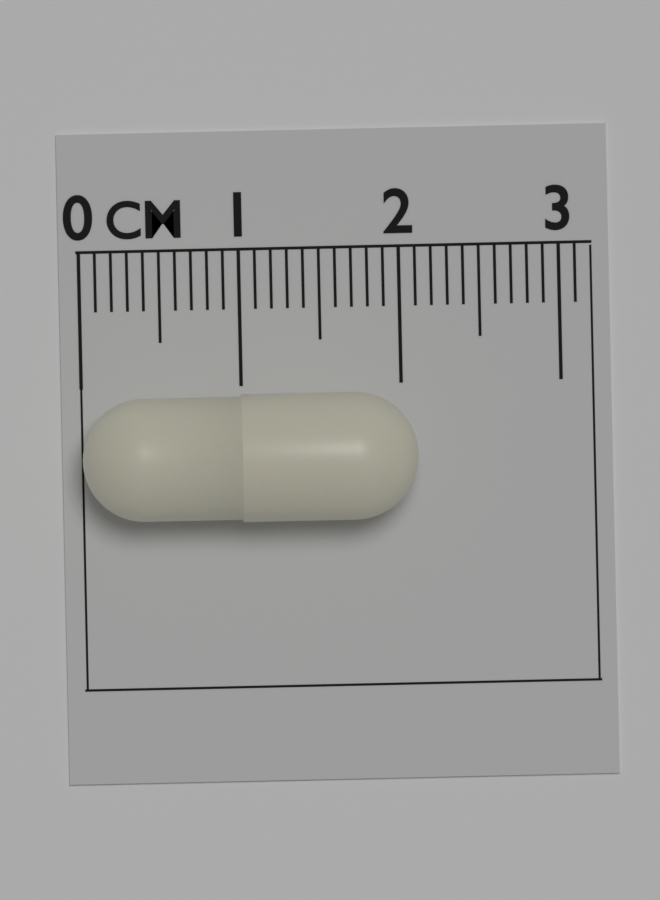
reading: 2.1 cm
